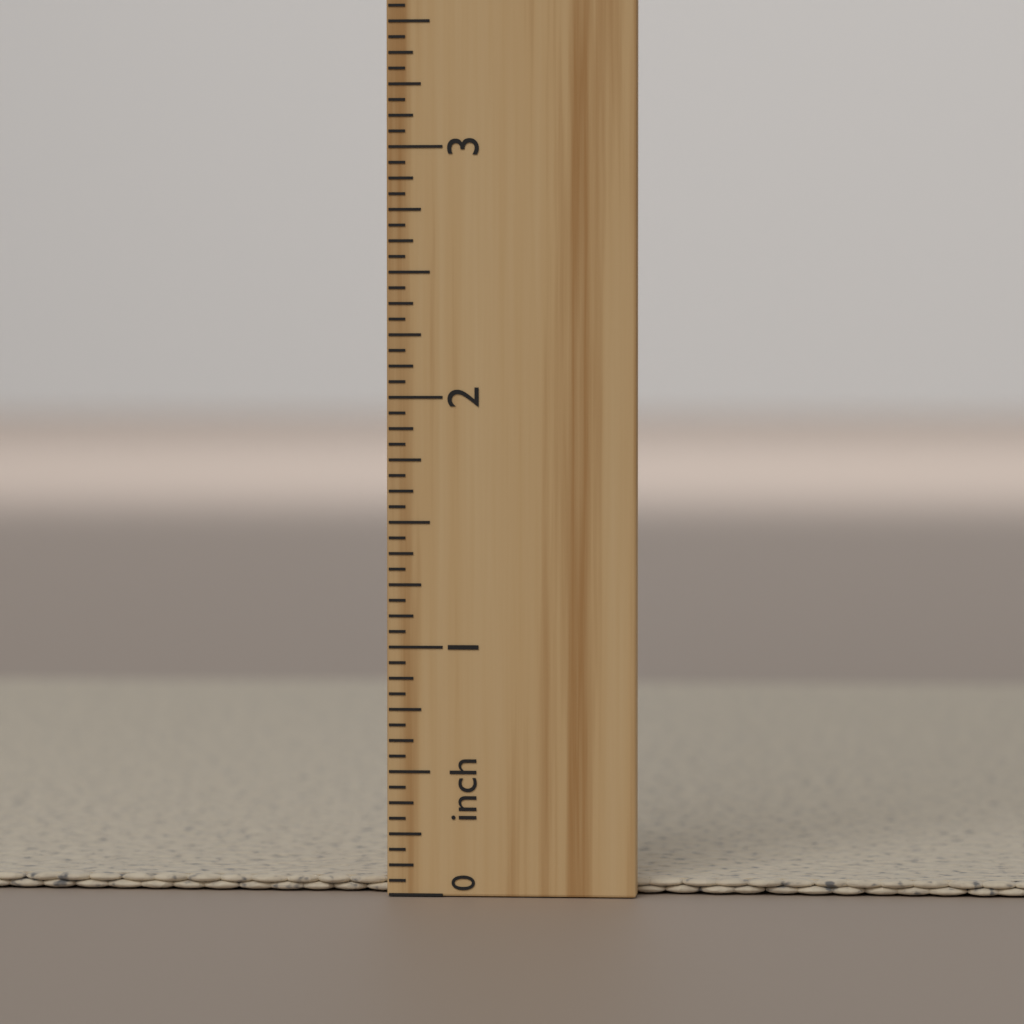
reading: 0.0625 inch
